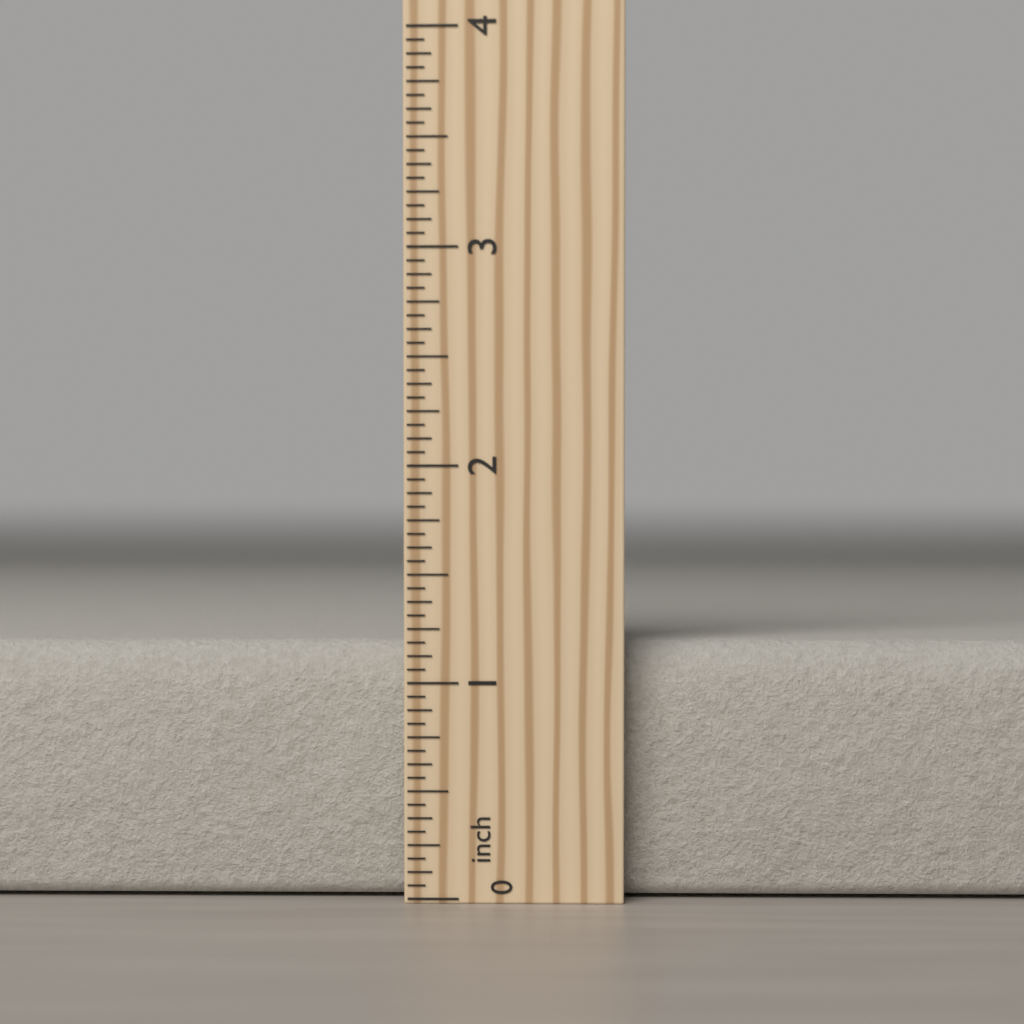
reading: 1.1875 inch
